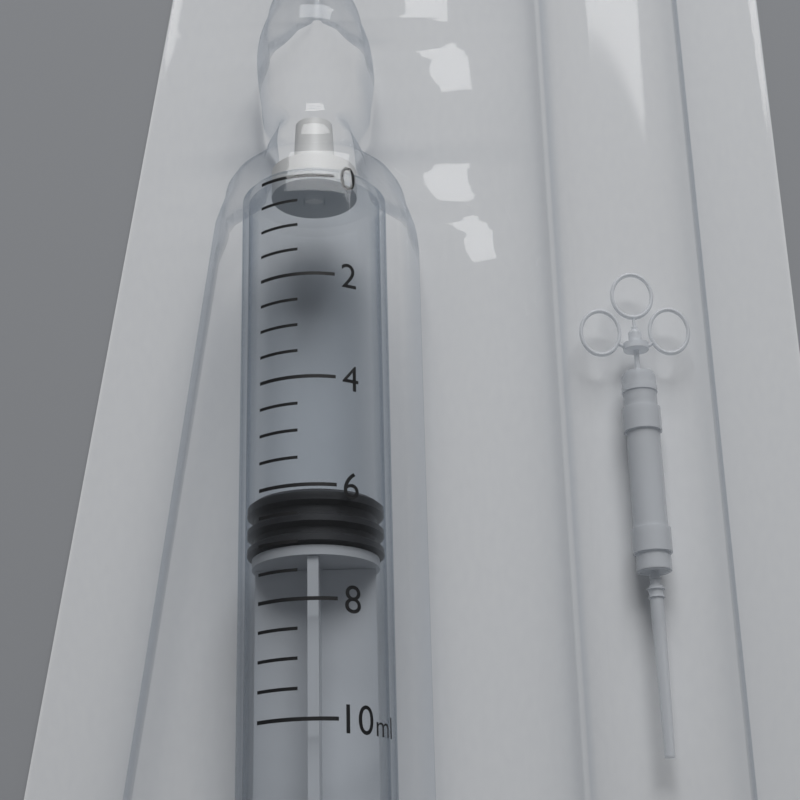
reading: 6.0 ml
